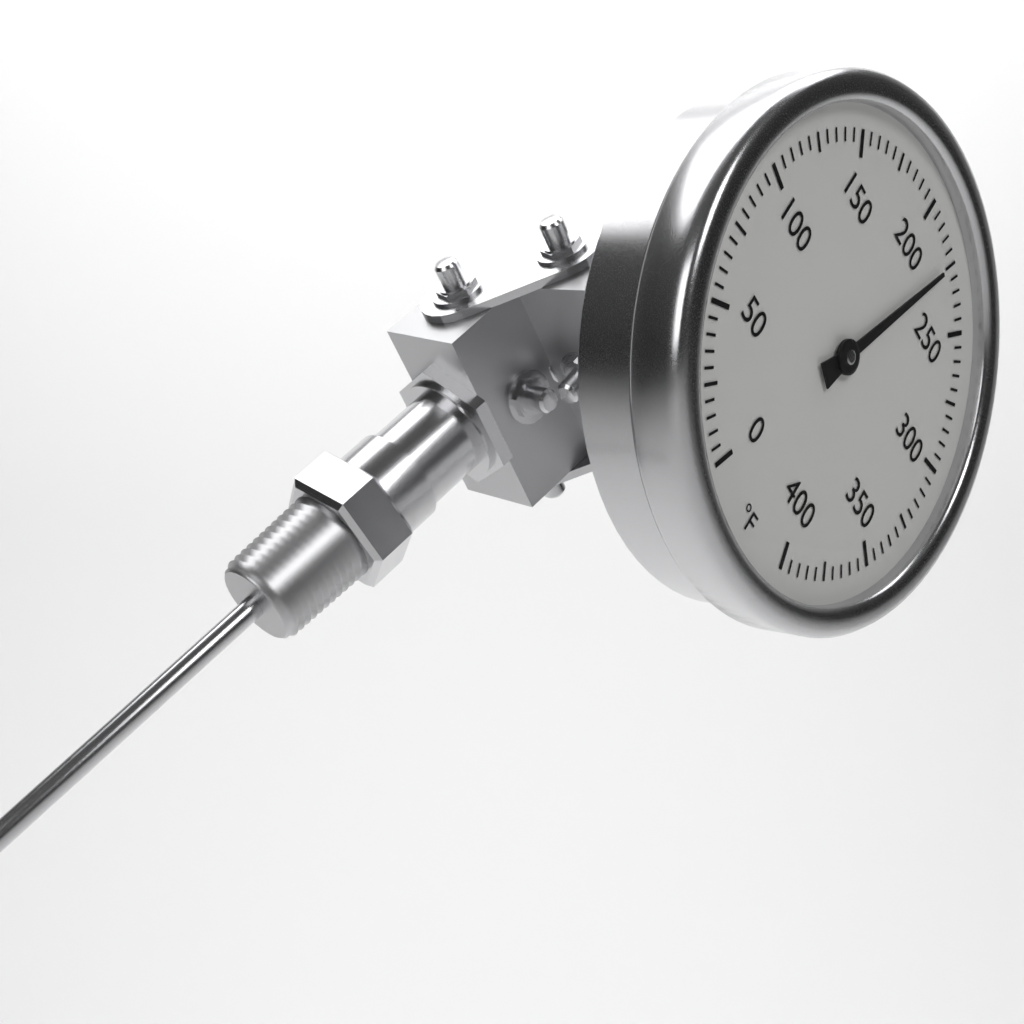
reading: 225 °F
